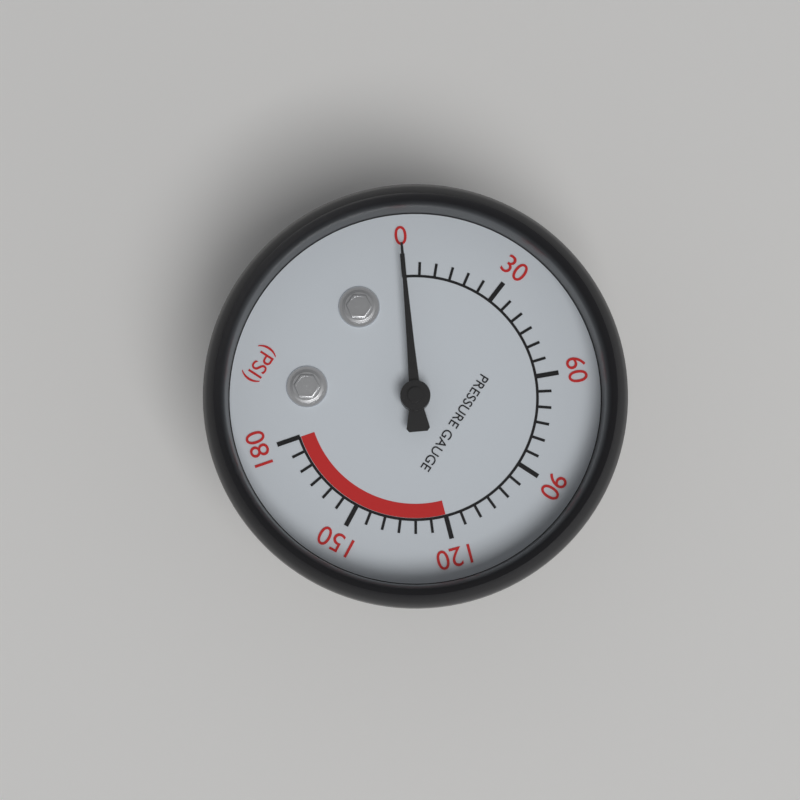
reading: 0 psi
